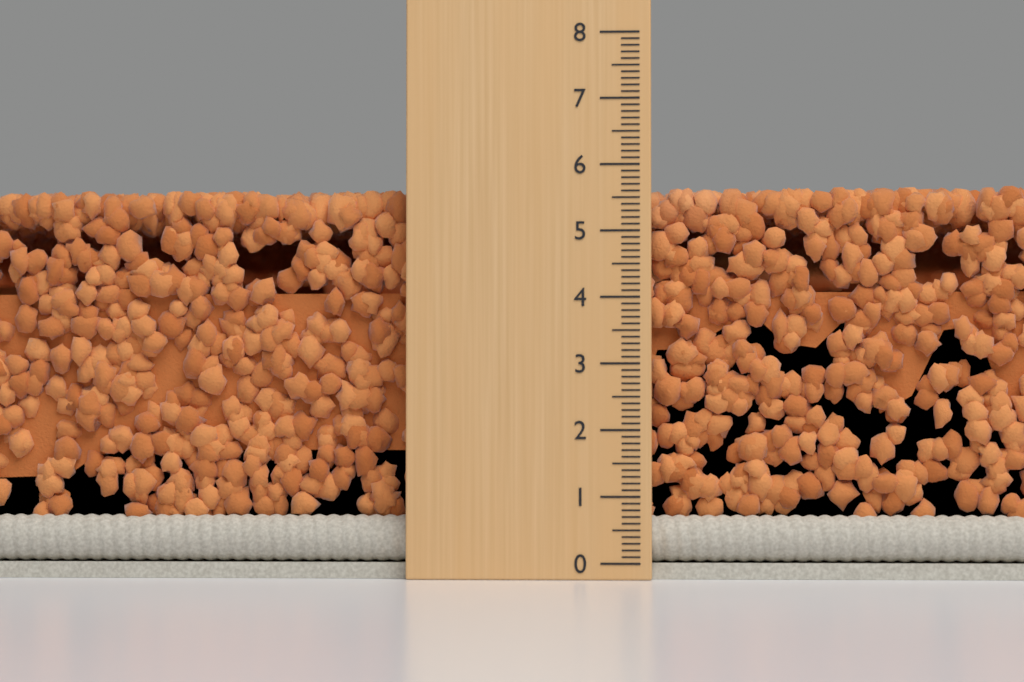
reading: 5.7 (no unit)
